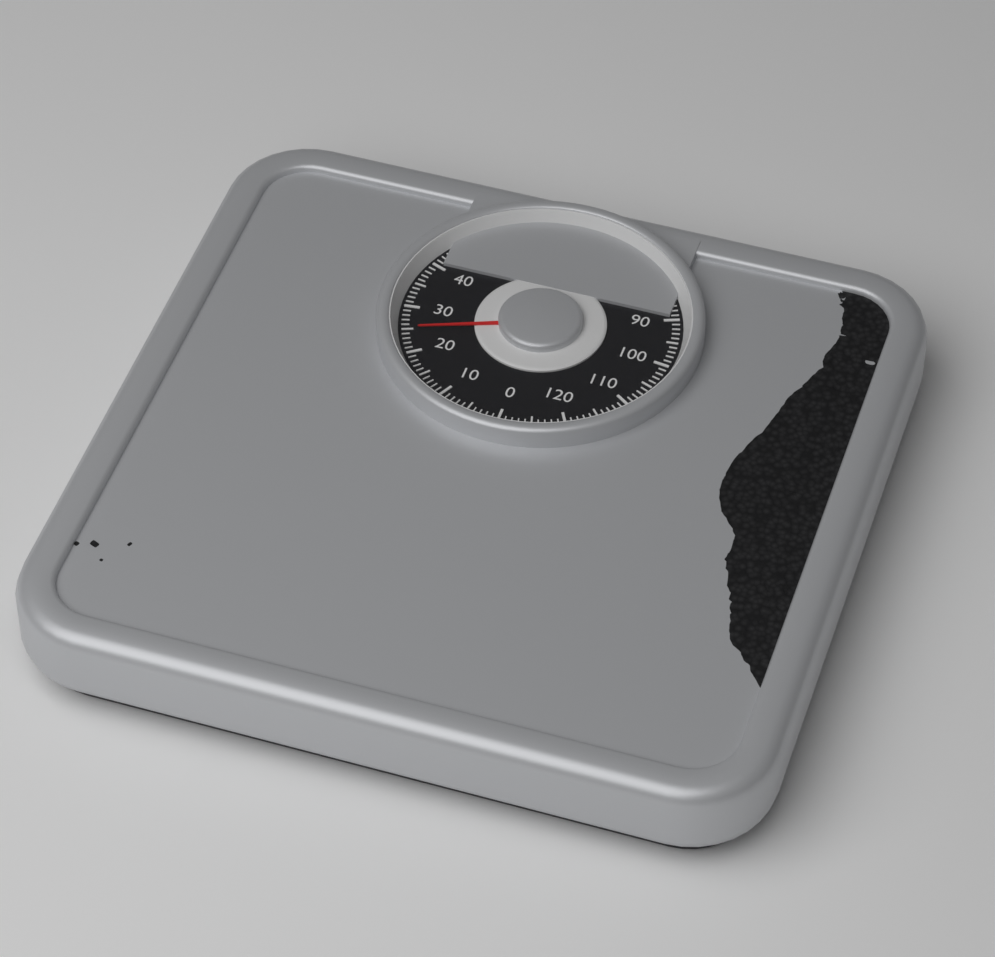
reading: 25 kg
